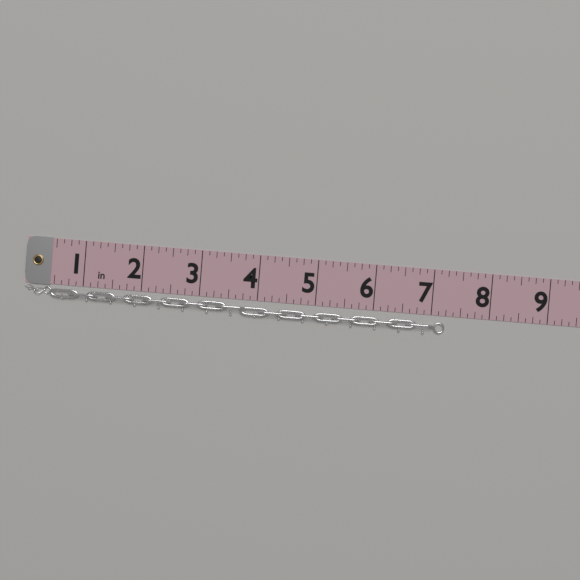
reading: 7.250 in
